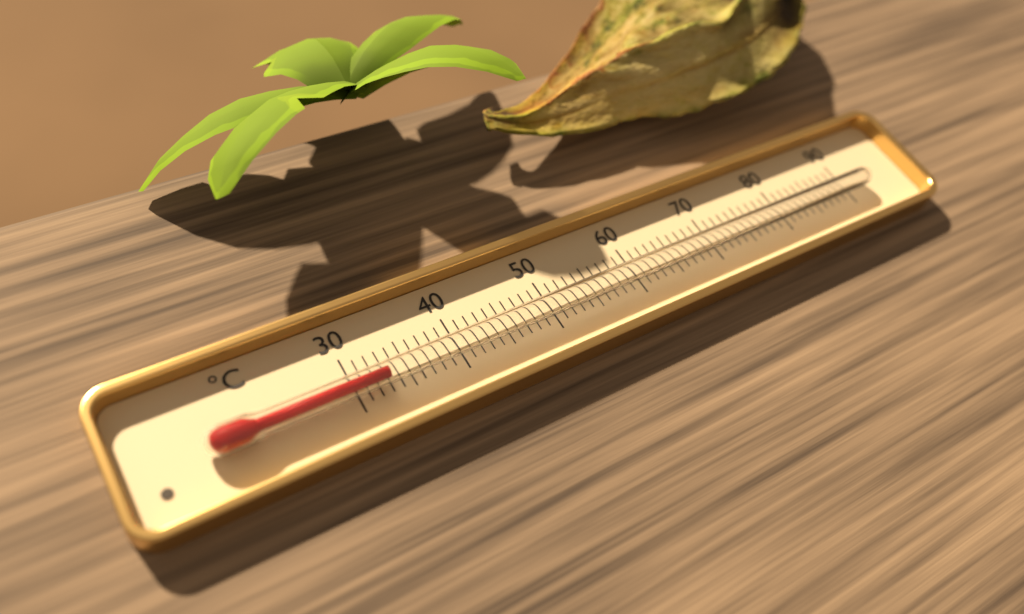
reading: 33 °C
